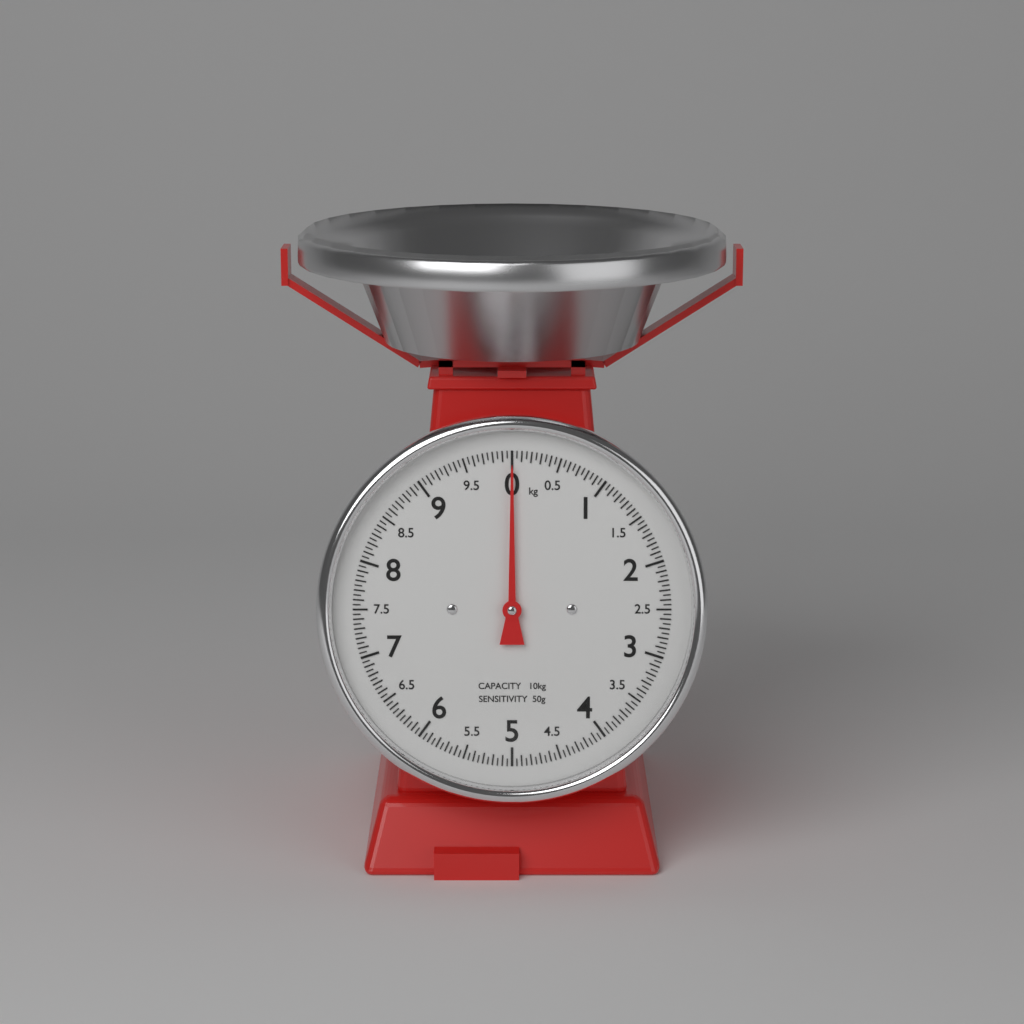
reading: 0.00 kg
